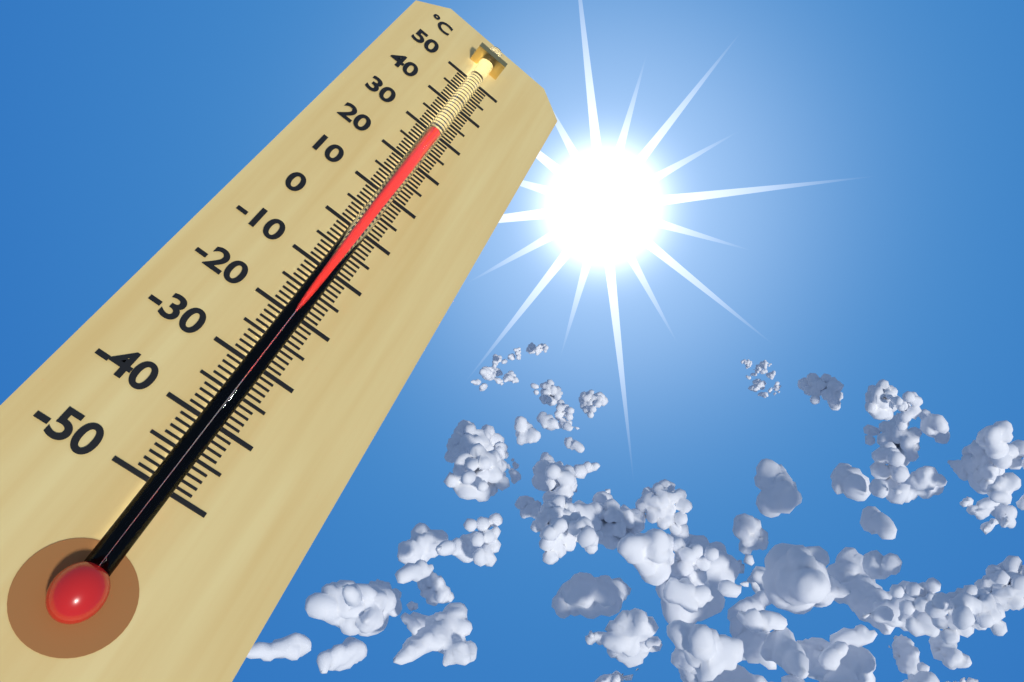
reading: 28 °C
